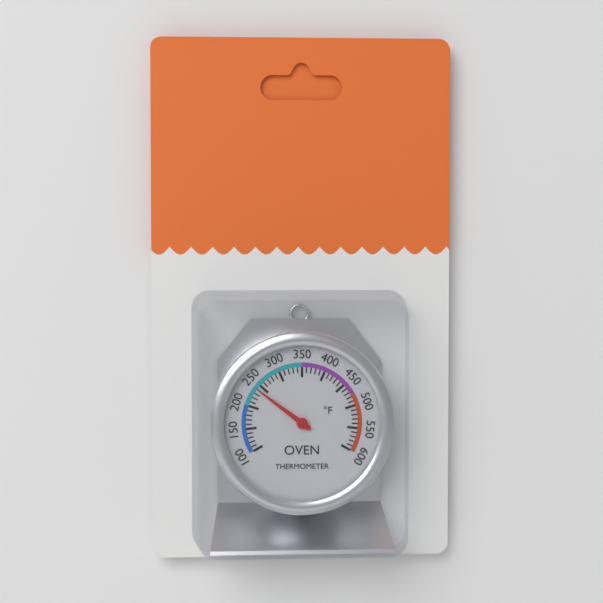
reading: 240 °F
